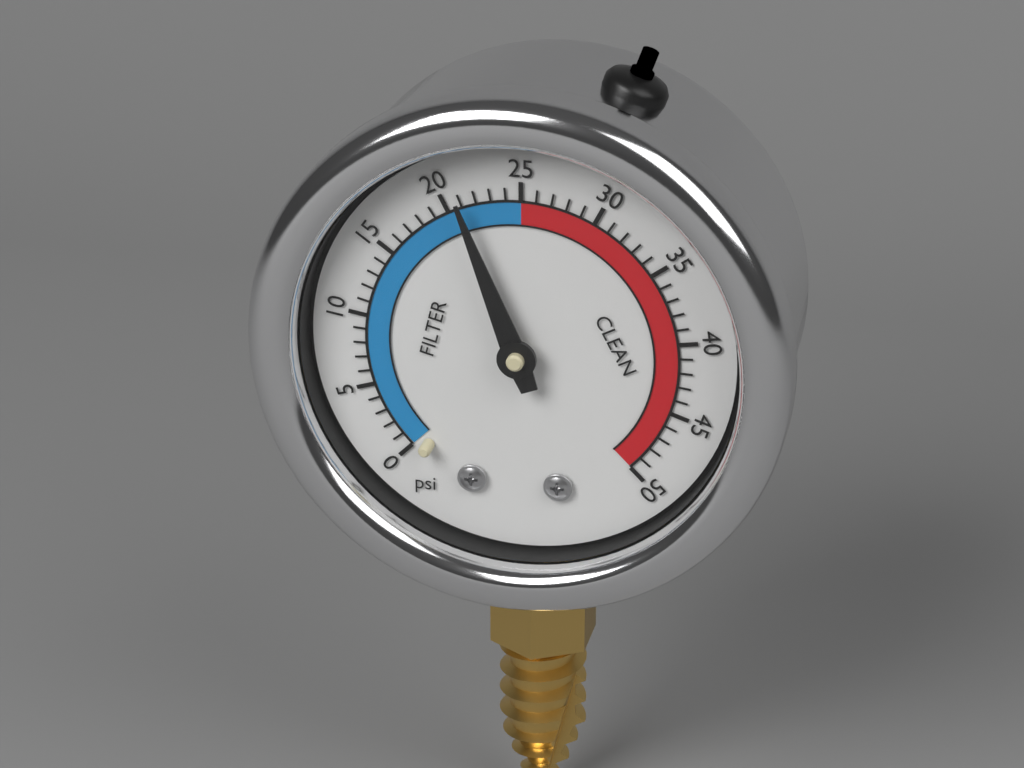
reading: 21 psi
